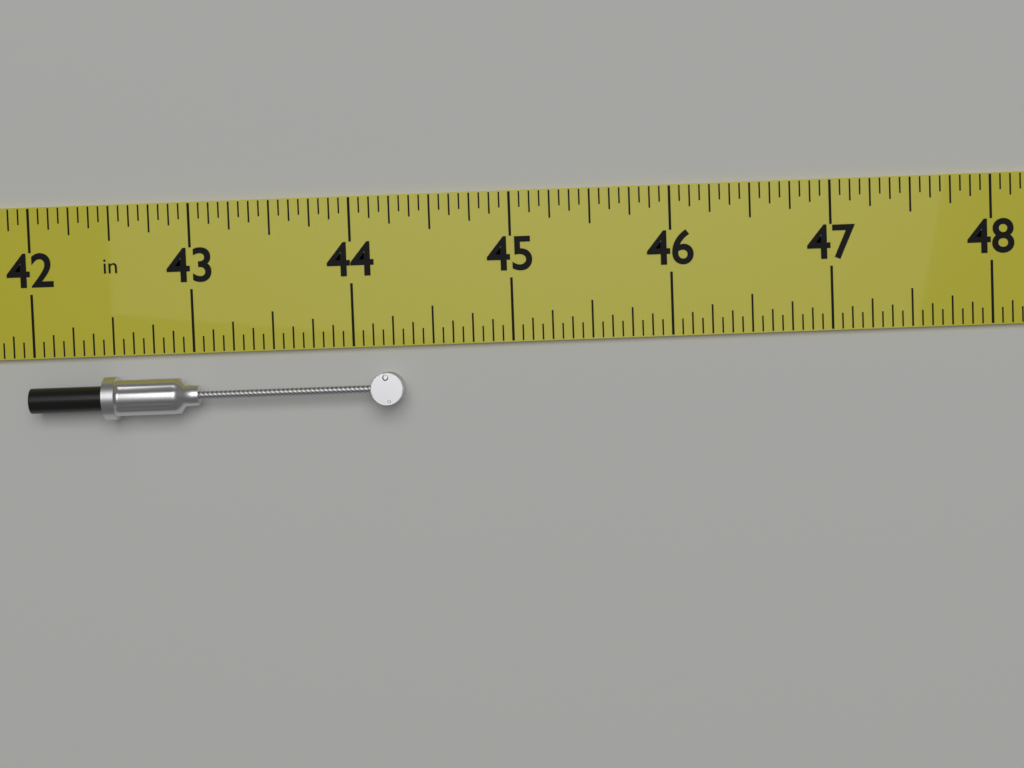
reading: 44.3125 in
